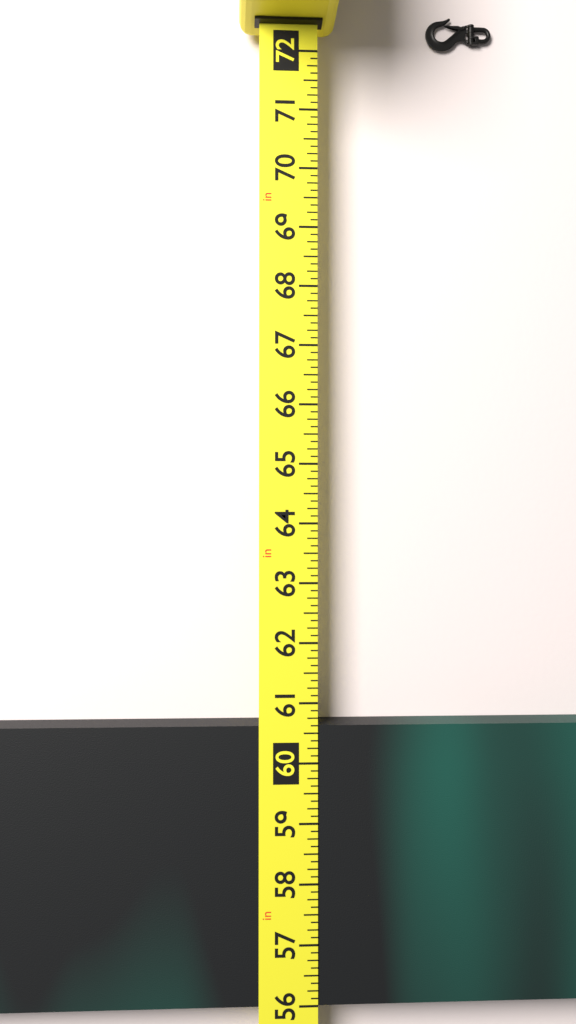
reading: 60.625 in
